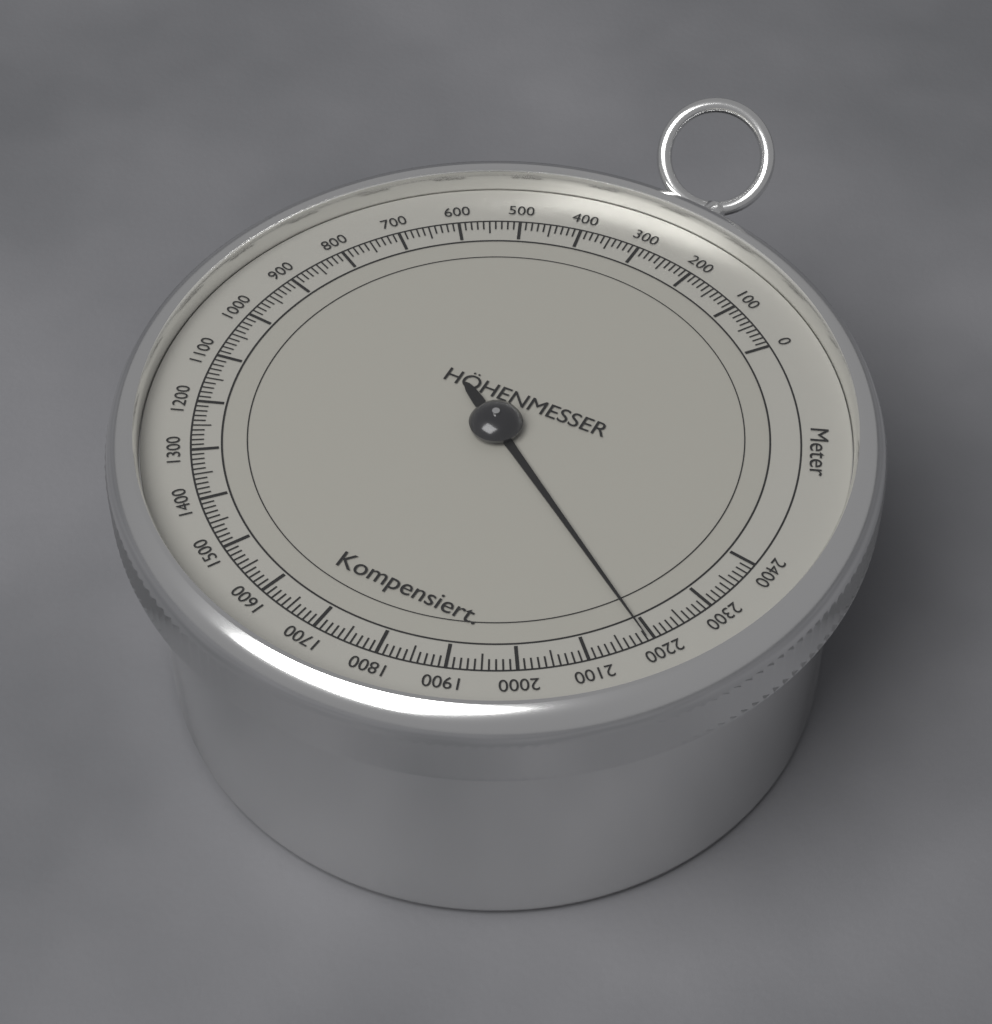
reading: 2190 m
